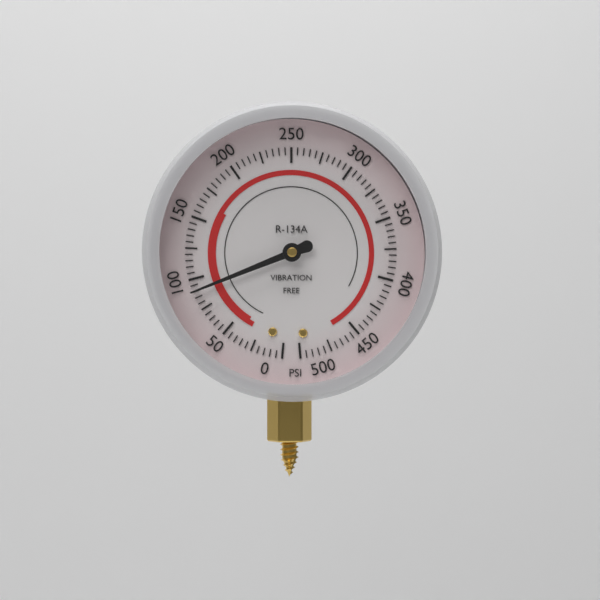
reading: 90 psi
